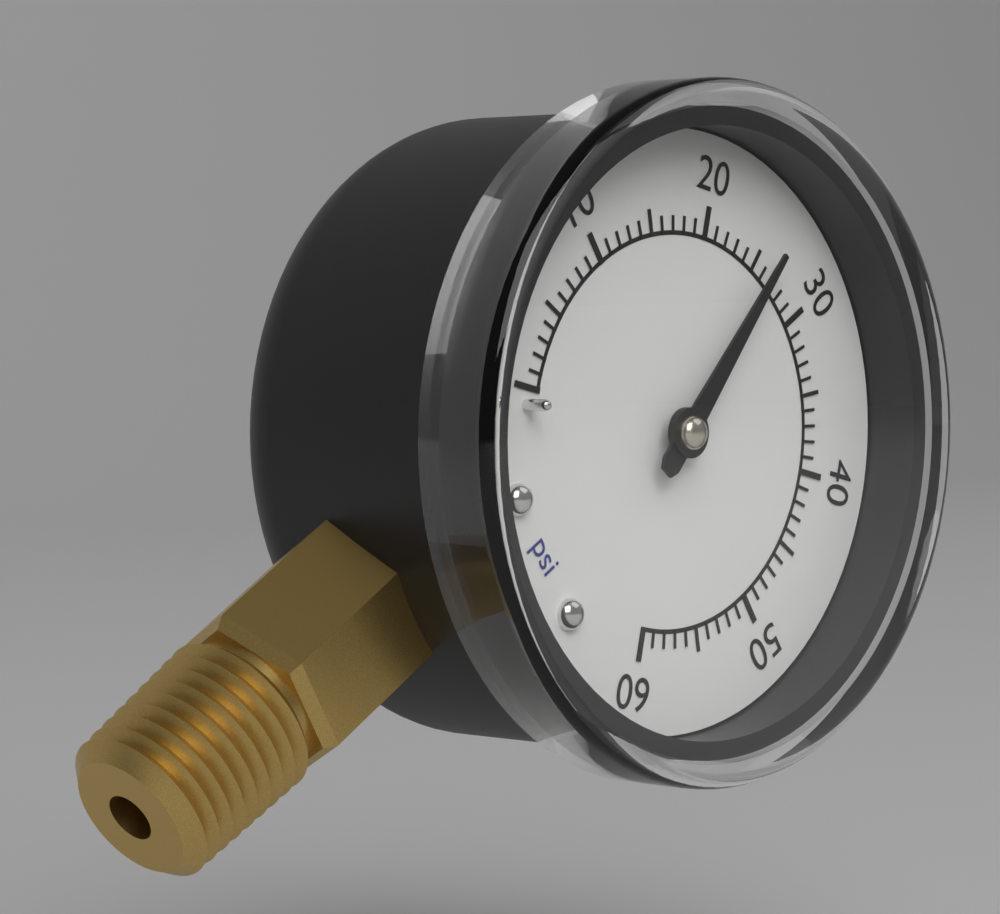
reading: 26 psi
